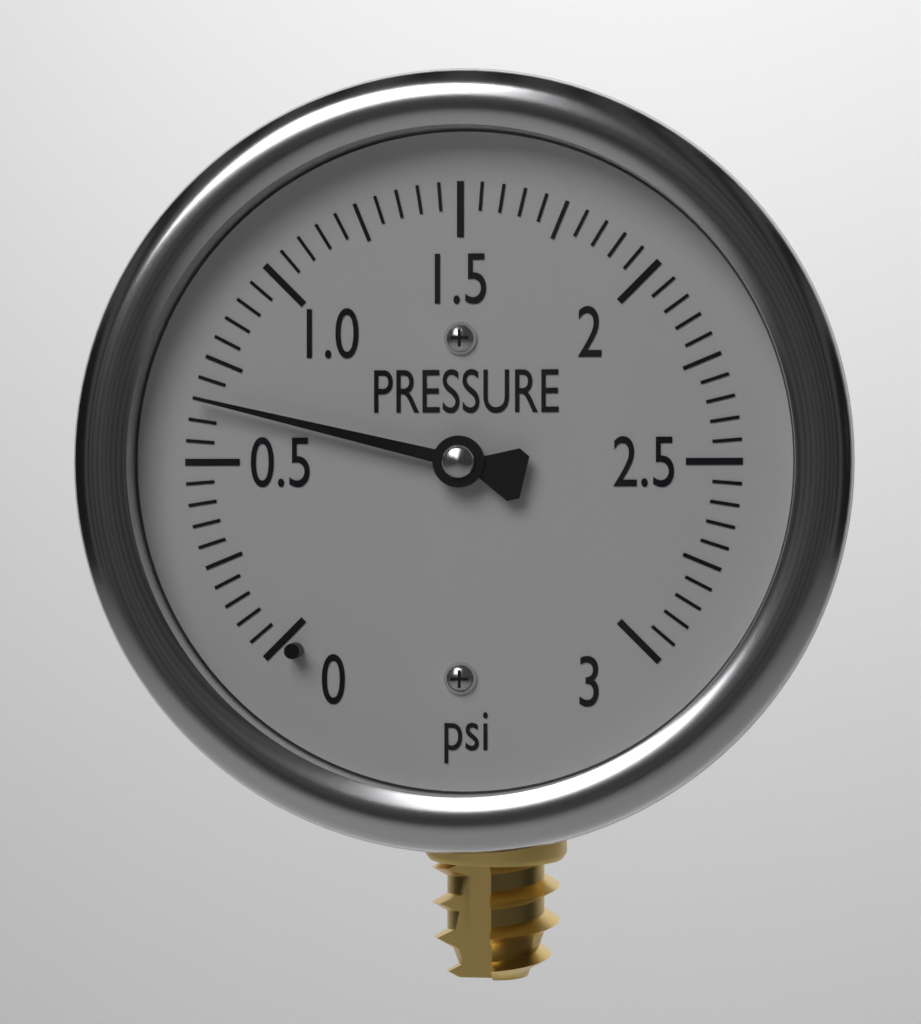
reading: 0.65 psi
